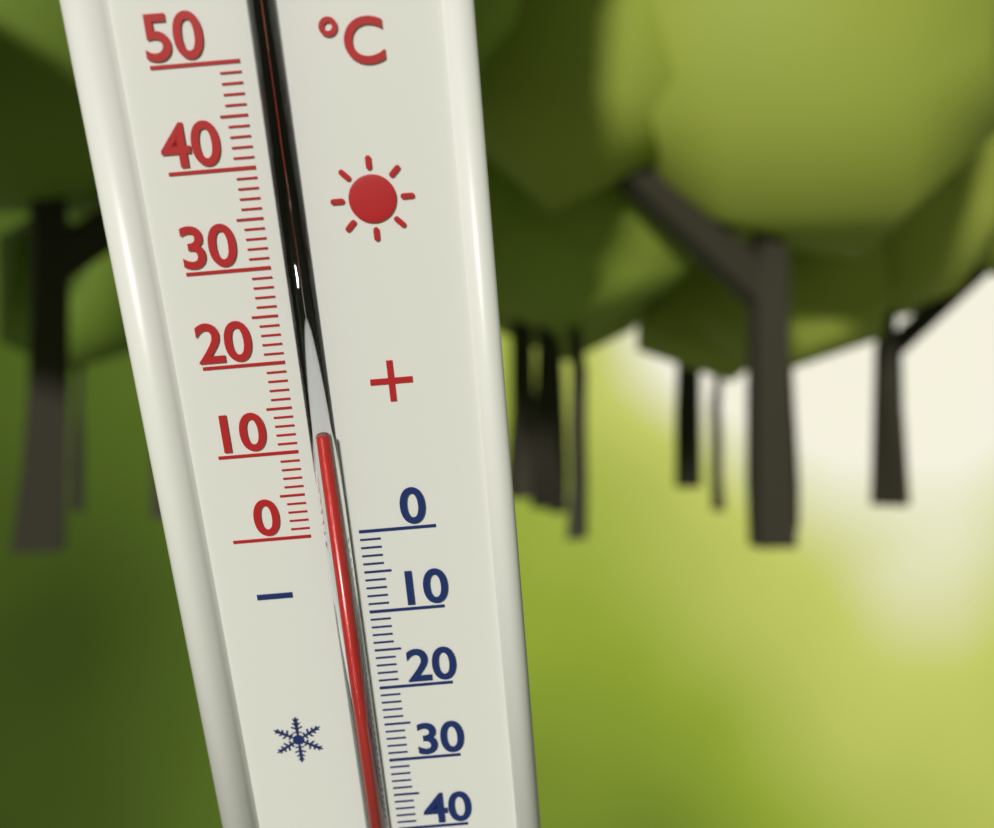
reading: 12 °C
